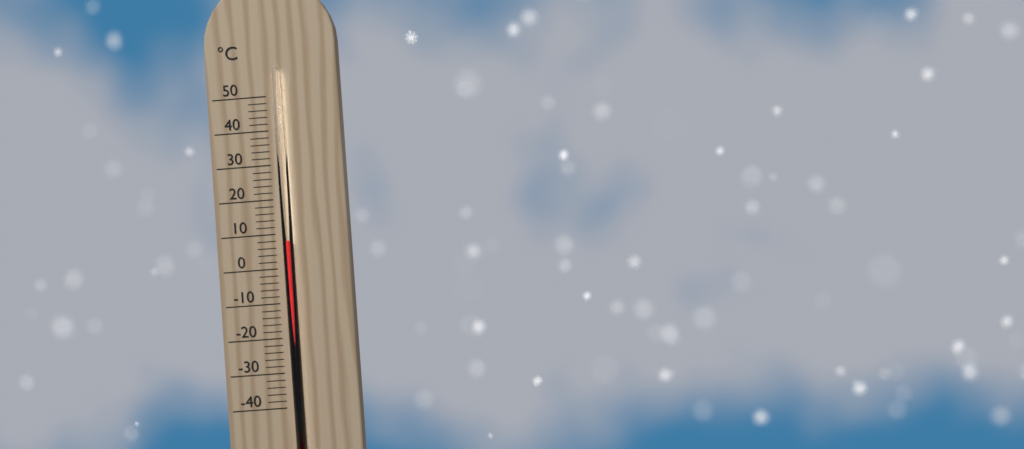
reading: 8 °C
